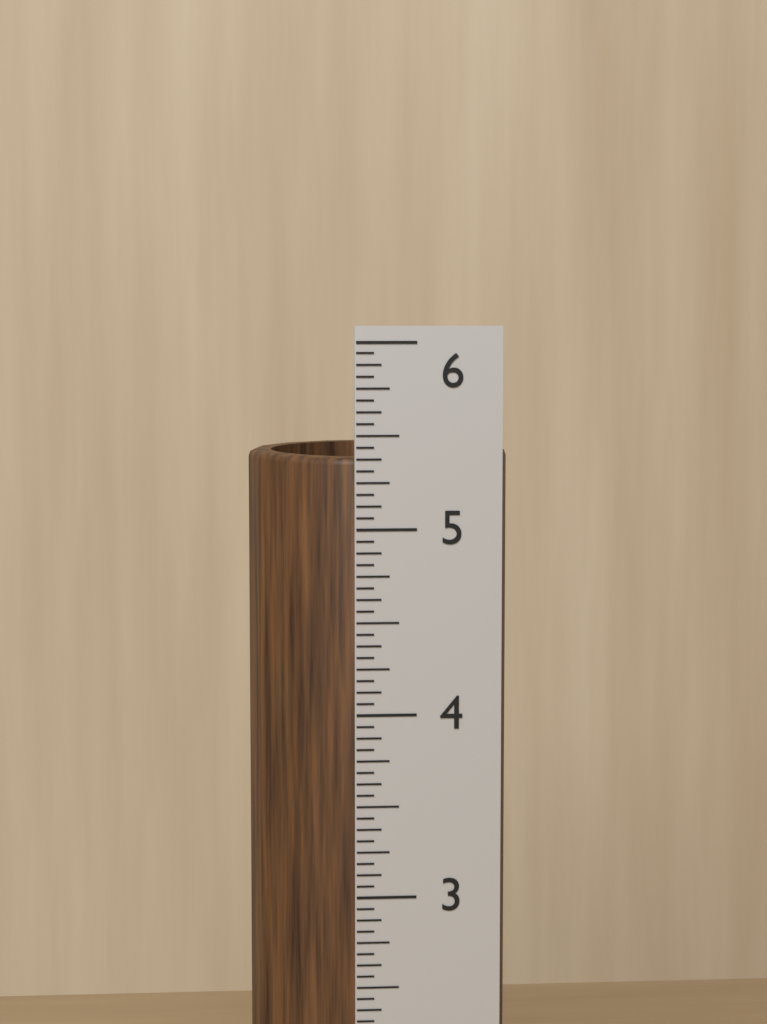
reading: 5.3750 in
